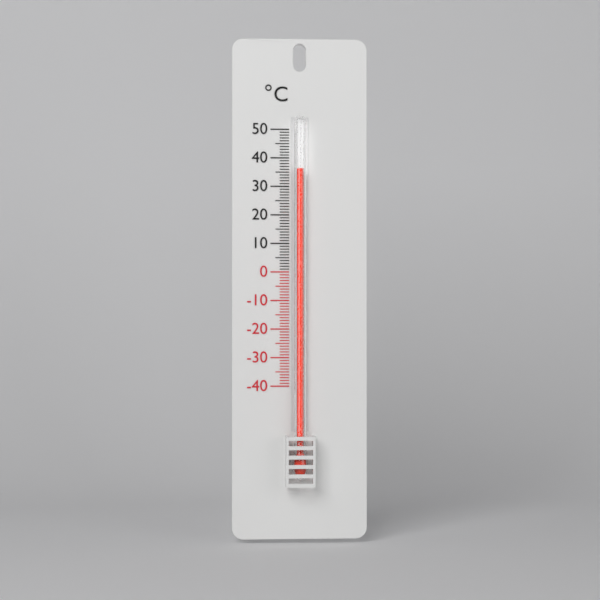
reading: 36 °C
